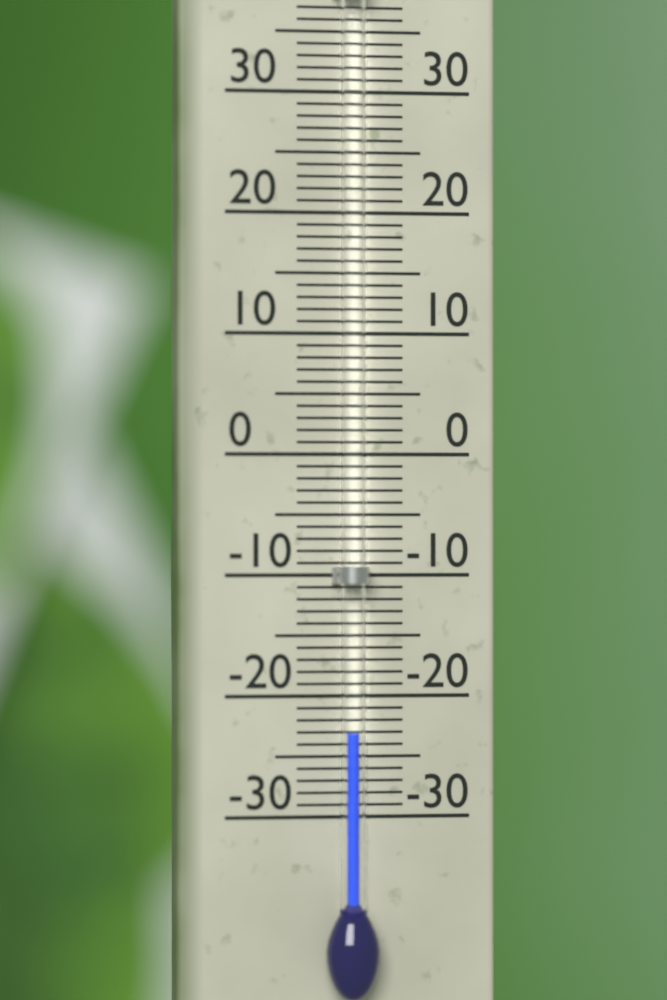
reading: -23 °C
